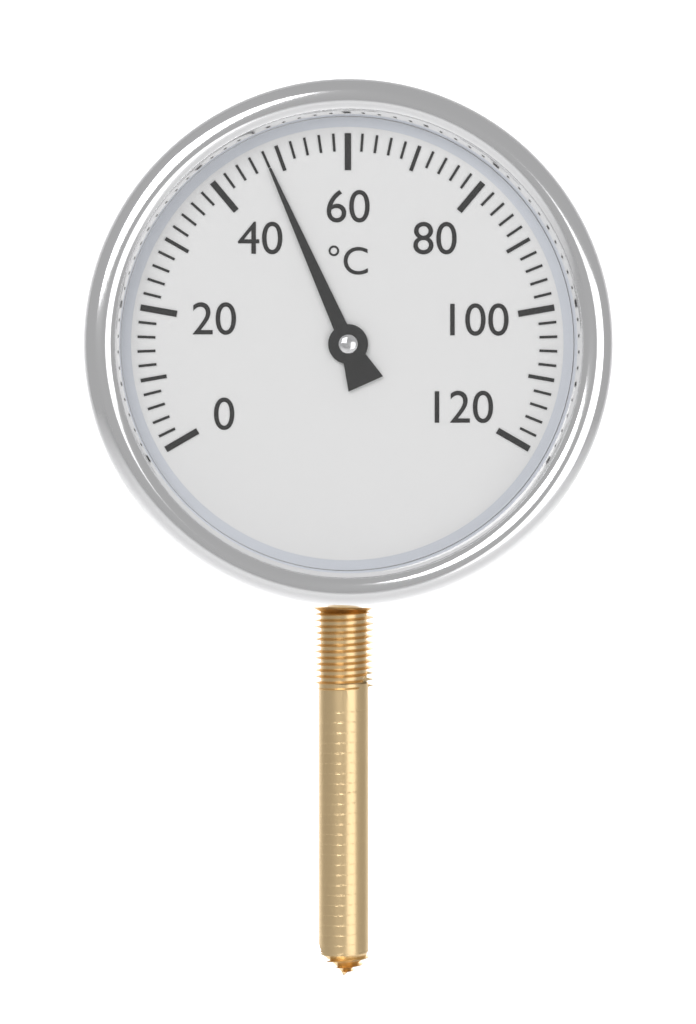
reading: 48 °C
